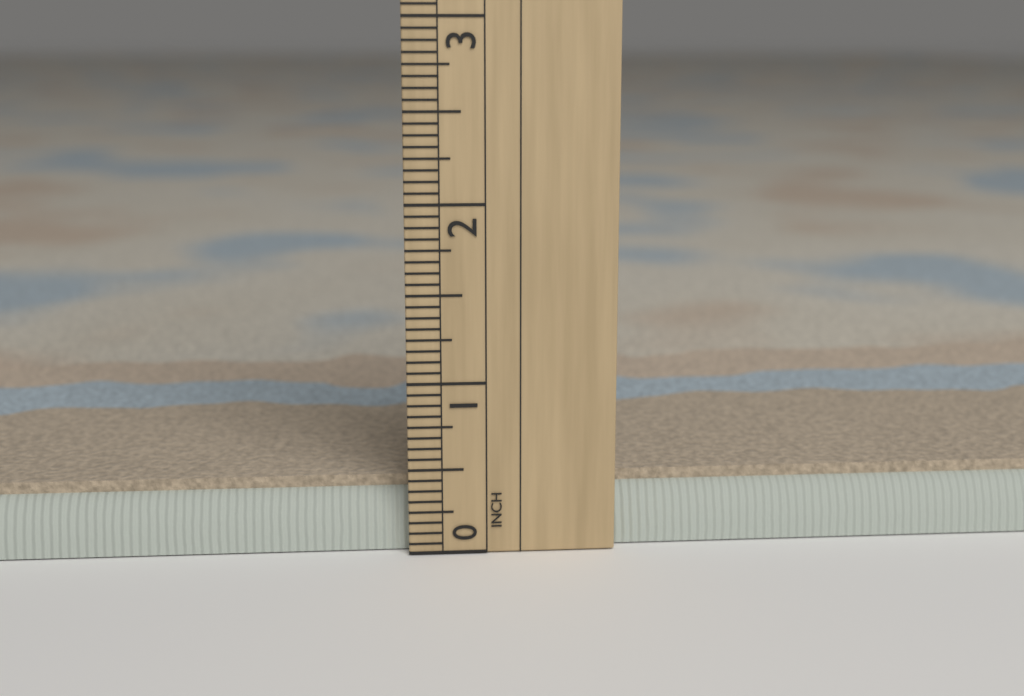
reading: 0.4375 in
